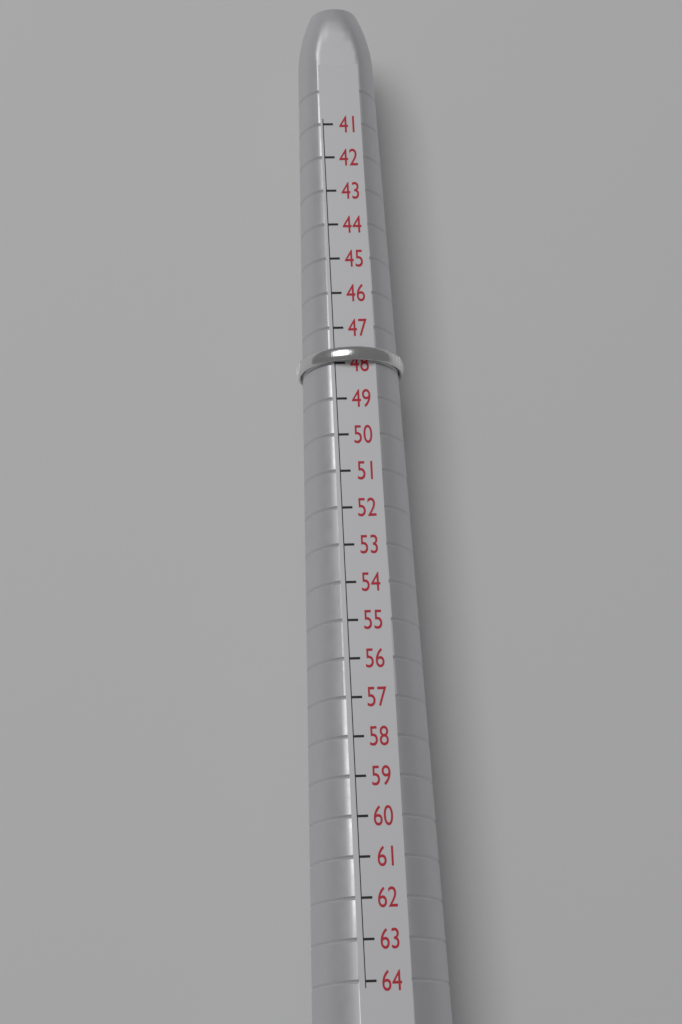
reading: 48 (no unit)
